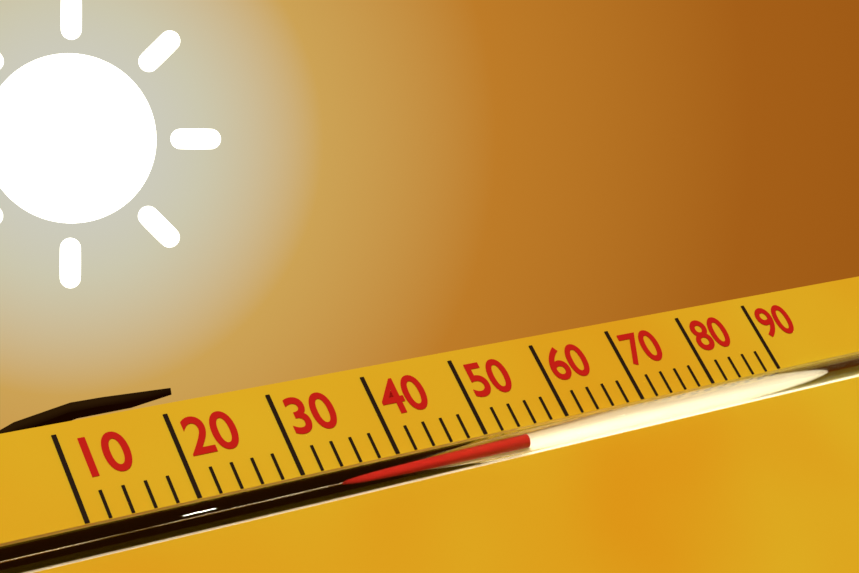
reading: 54 (no unit)
